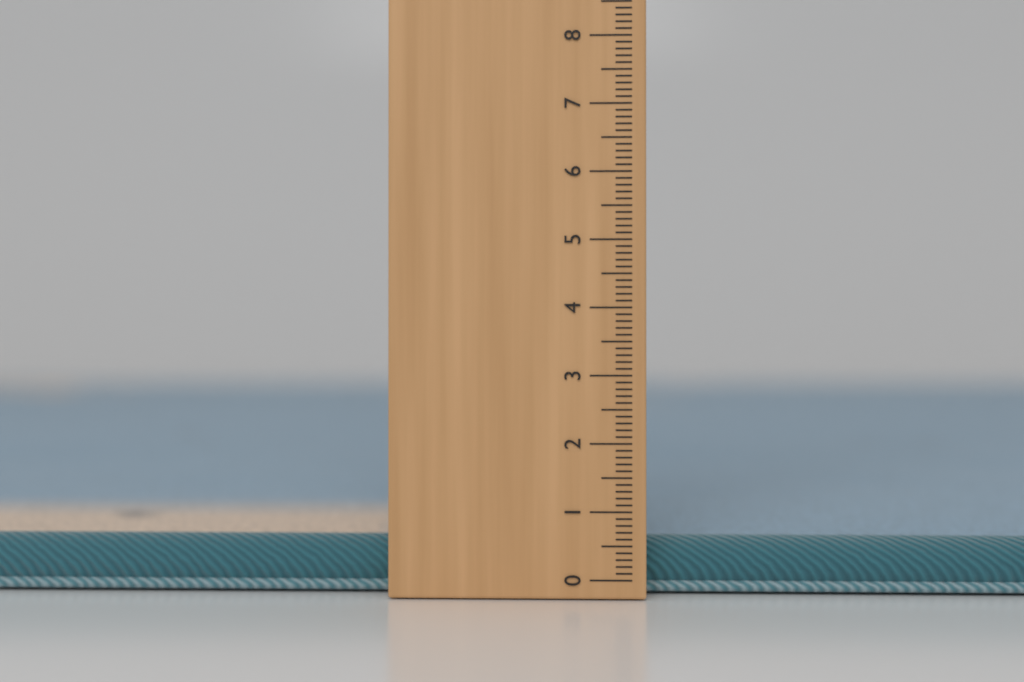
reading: 0.8 cm
